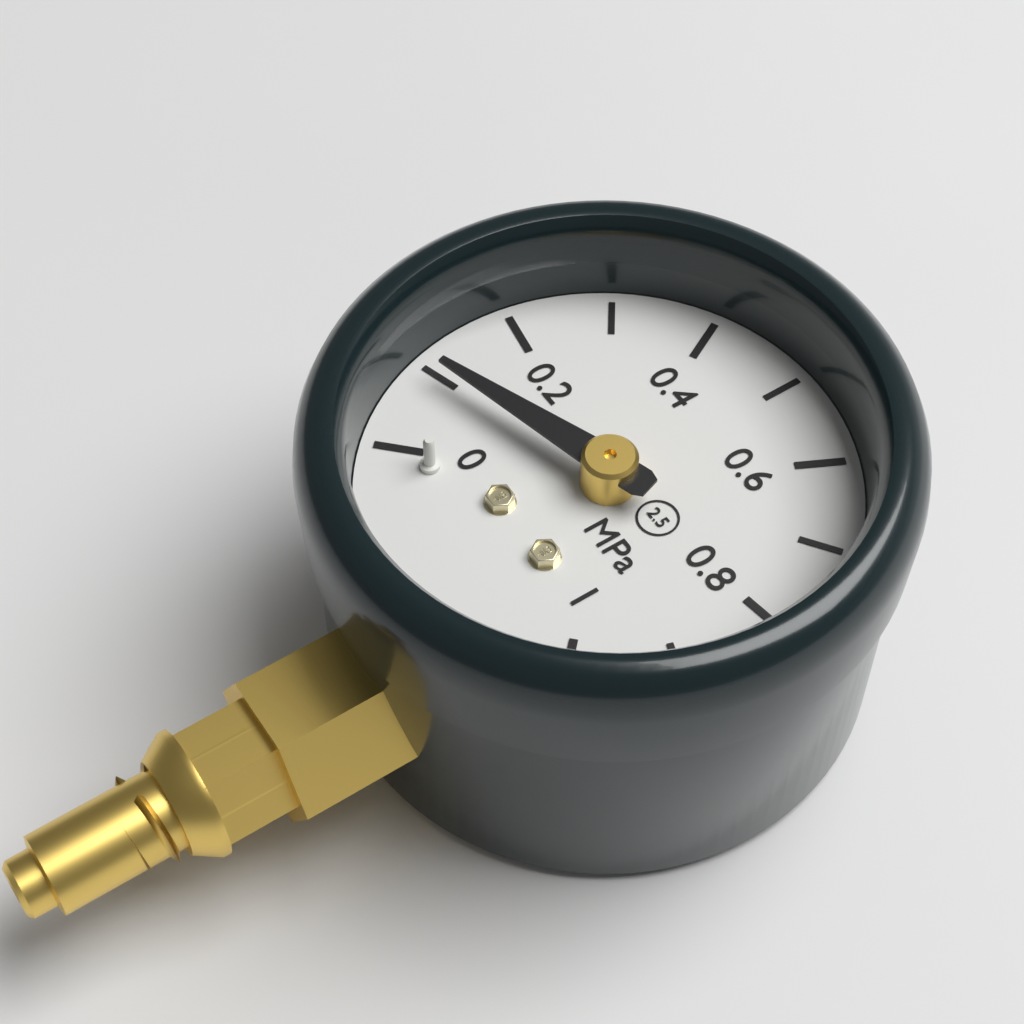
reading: 0.1 MPa
